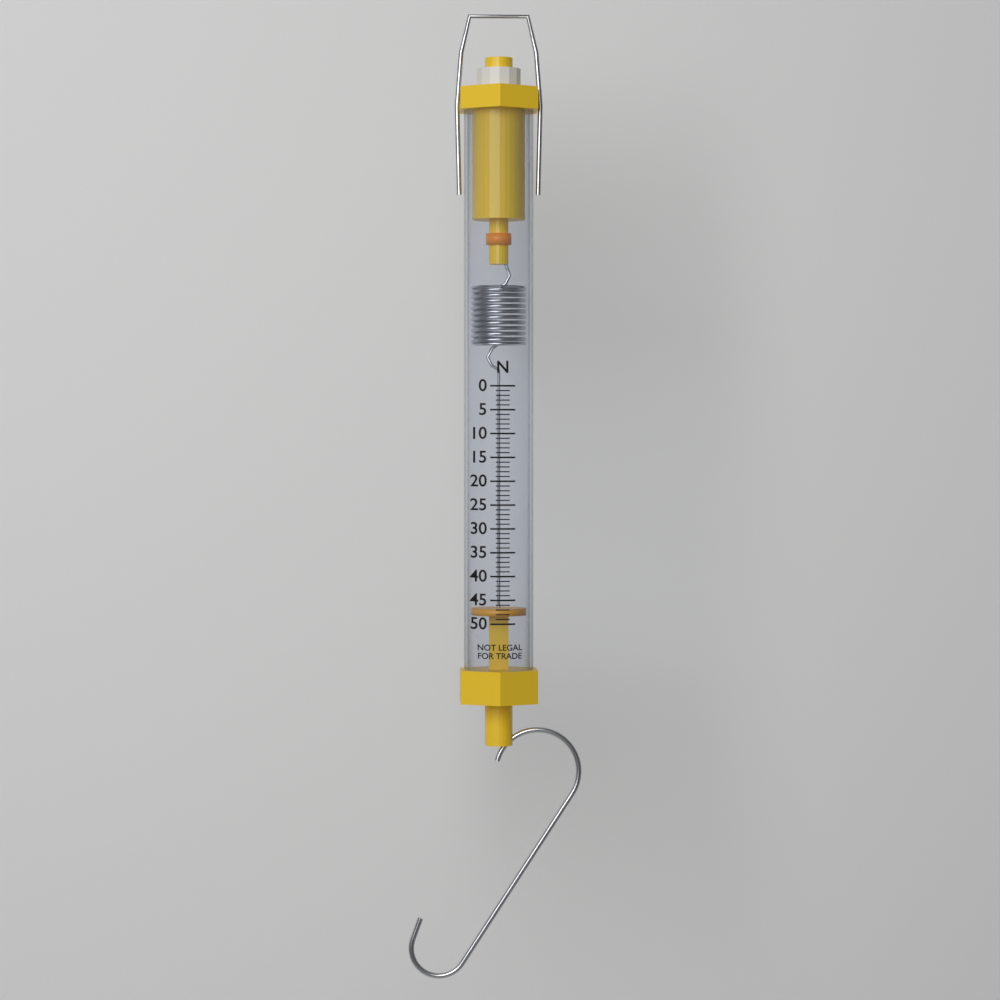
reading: 47 N
